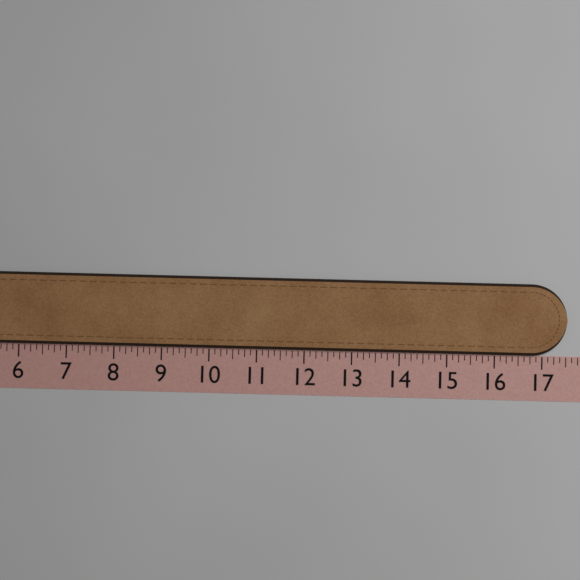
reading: 17.500 (no unit)
